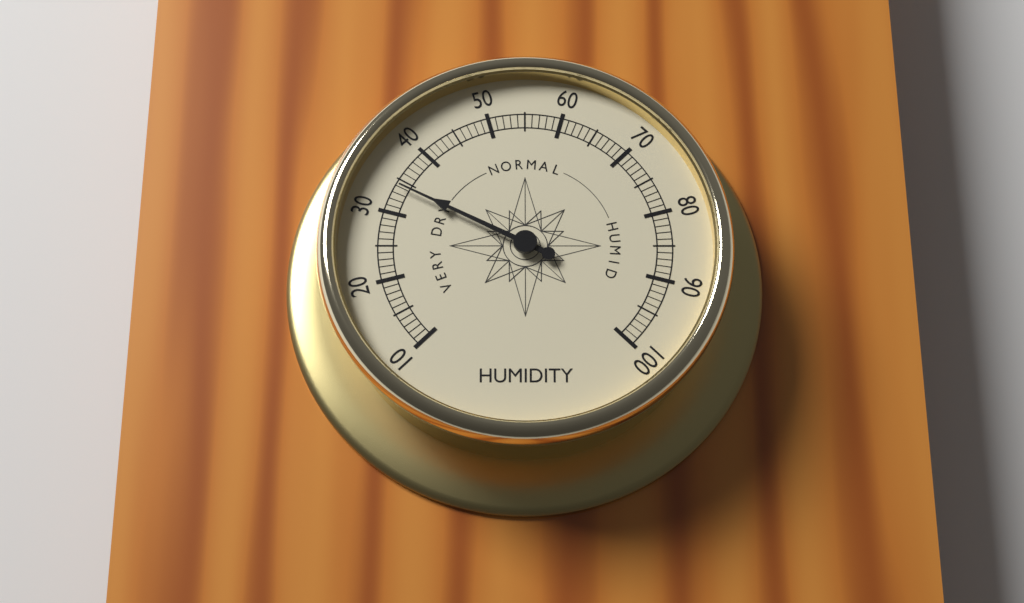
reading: 34 (no unit)
